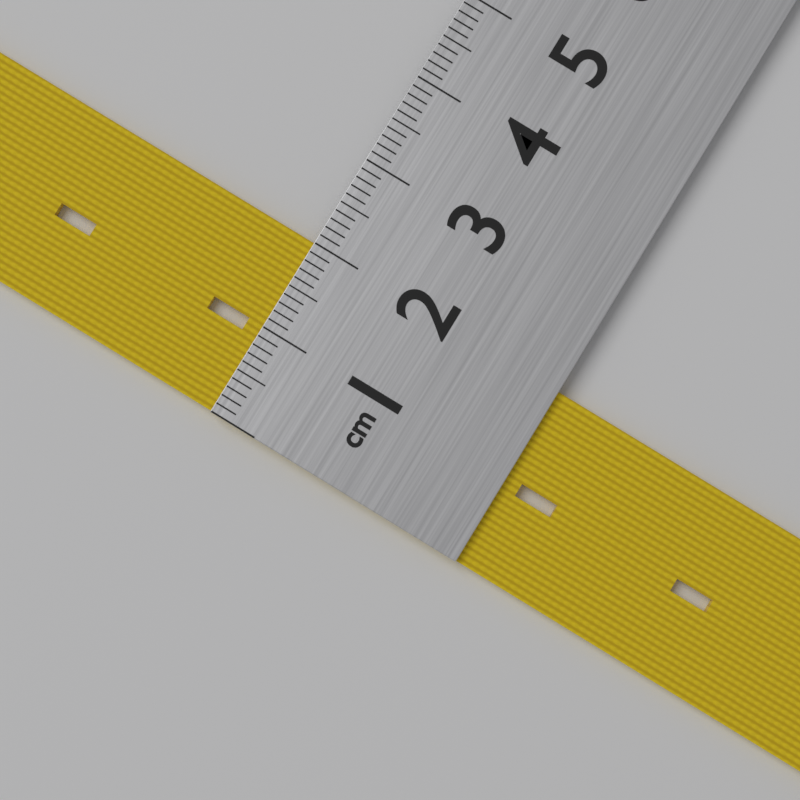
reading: 2.0 cm
